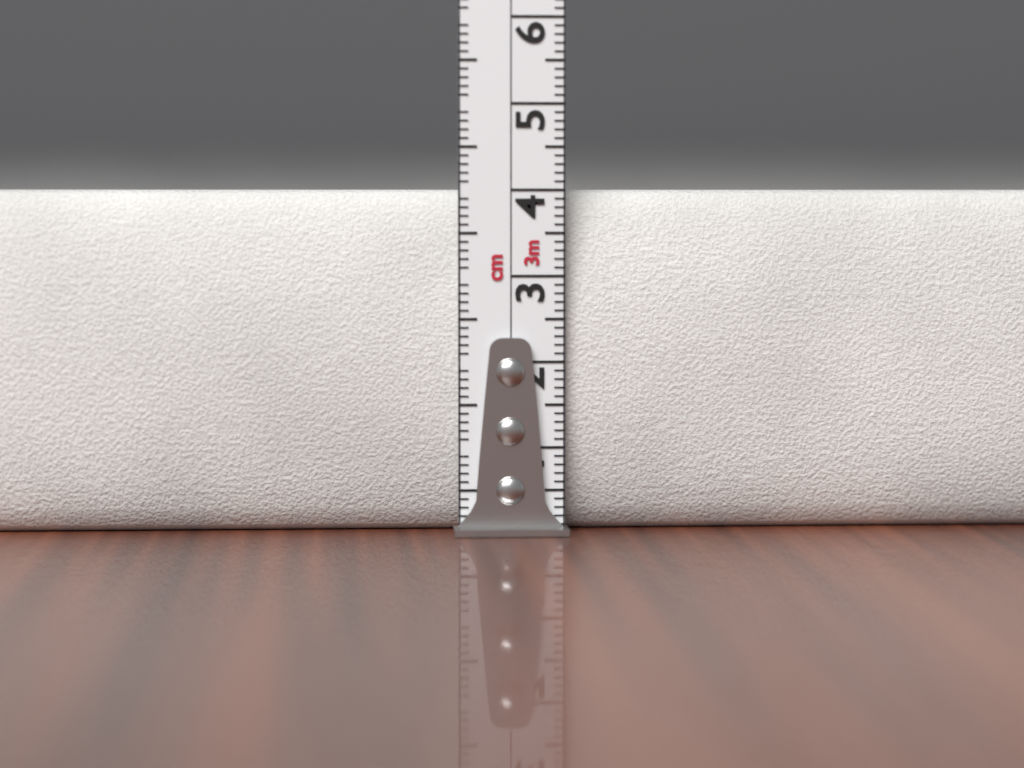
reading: 4.0 cm
